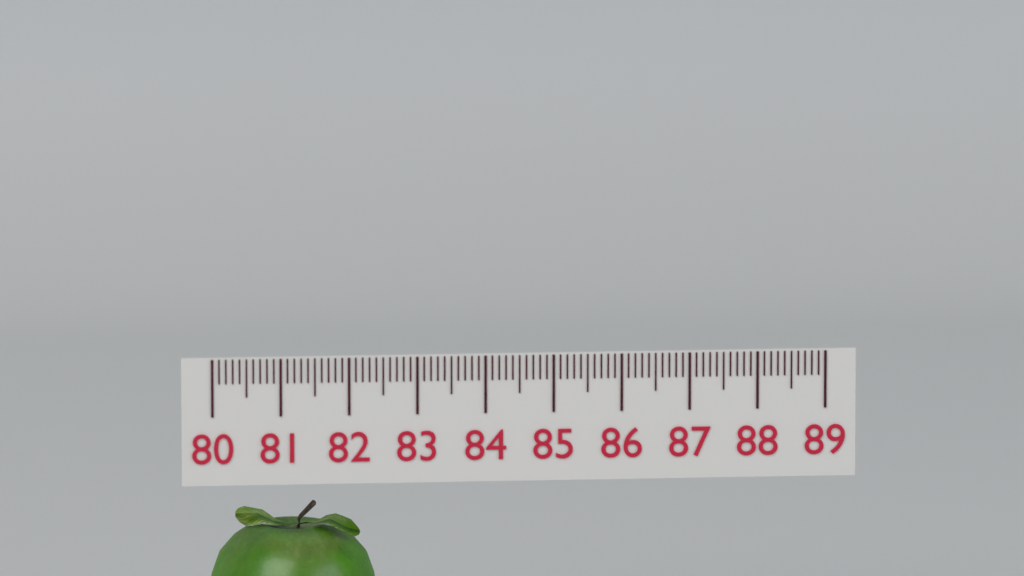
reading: 82.5 (no unit)
